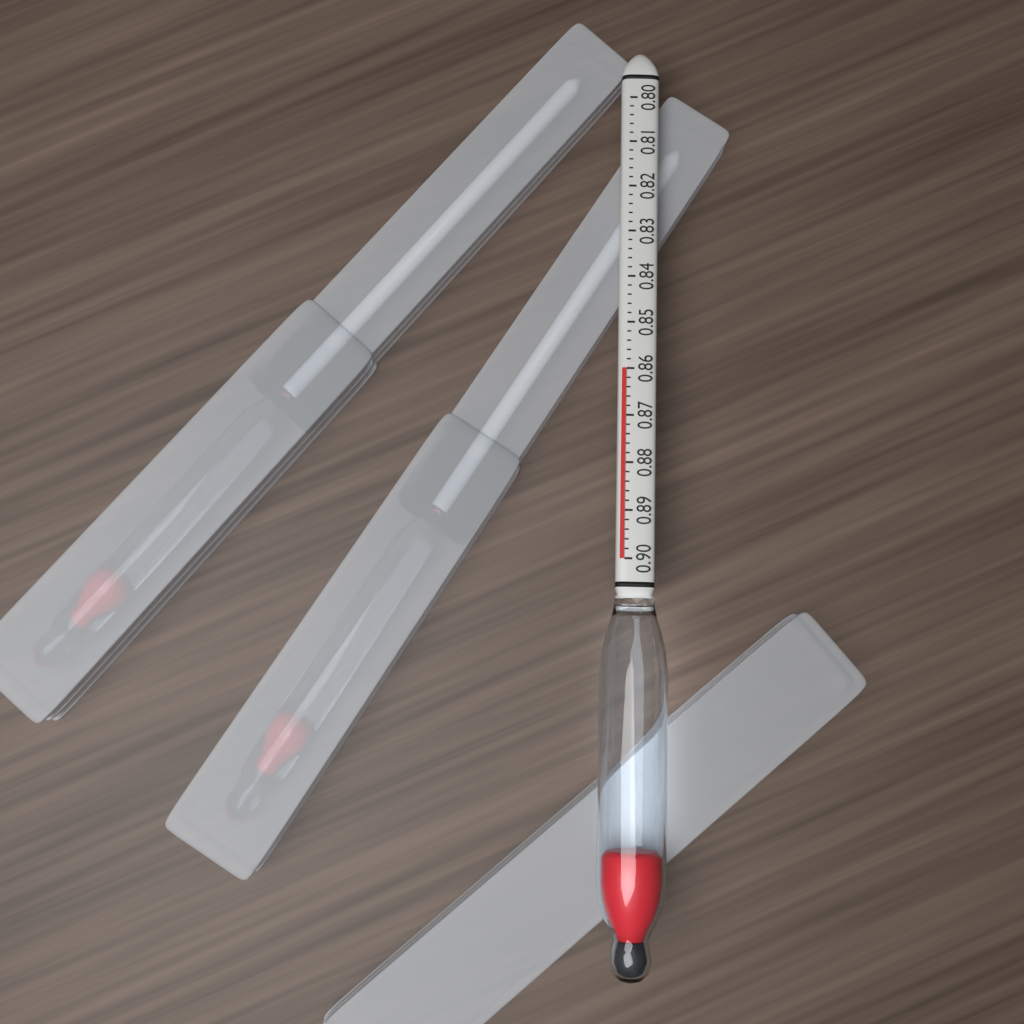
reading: 0.860 (no unit)
